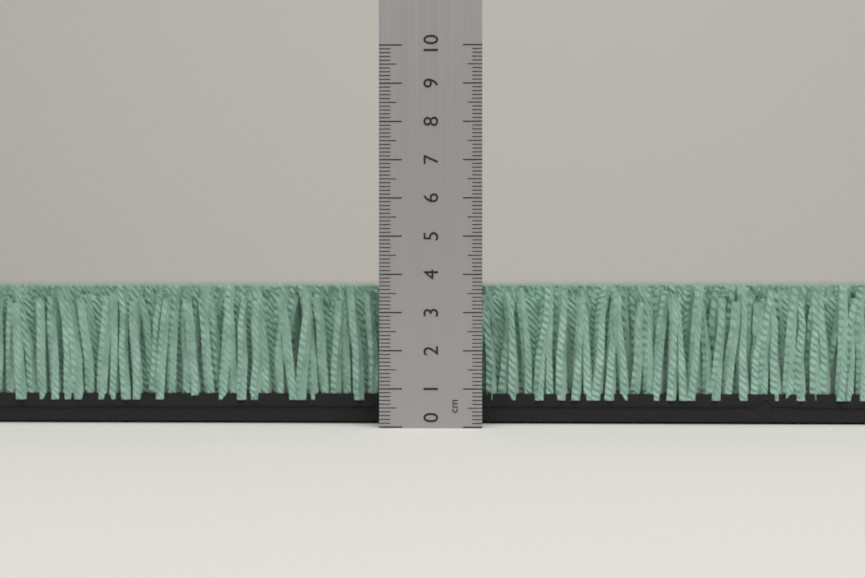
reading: 3.7 cm
